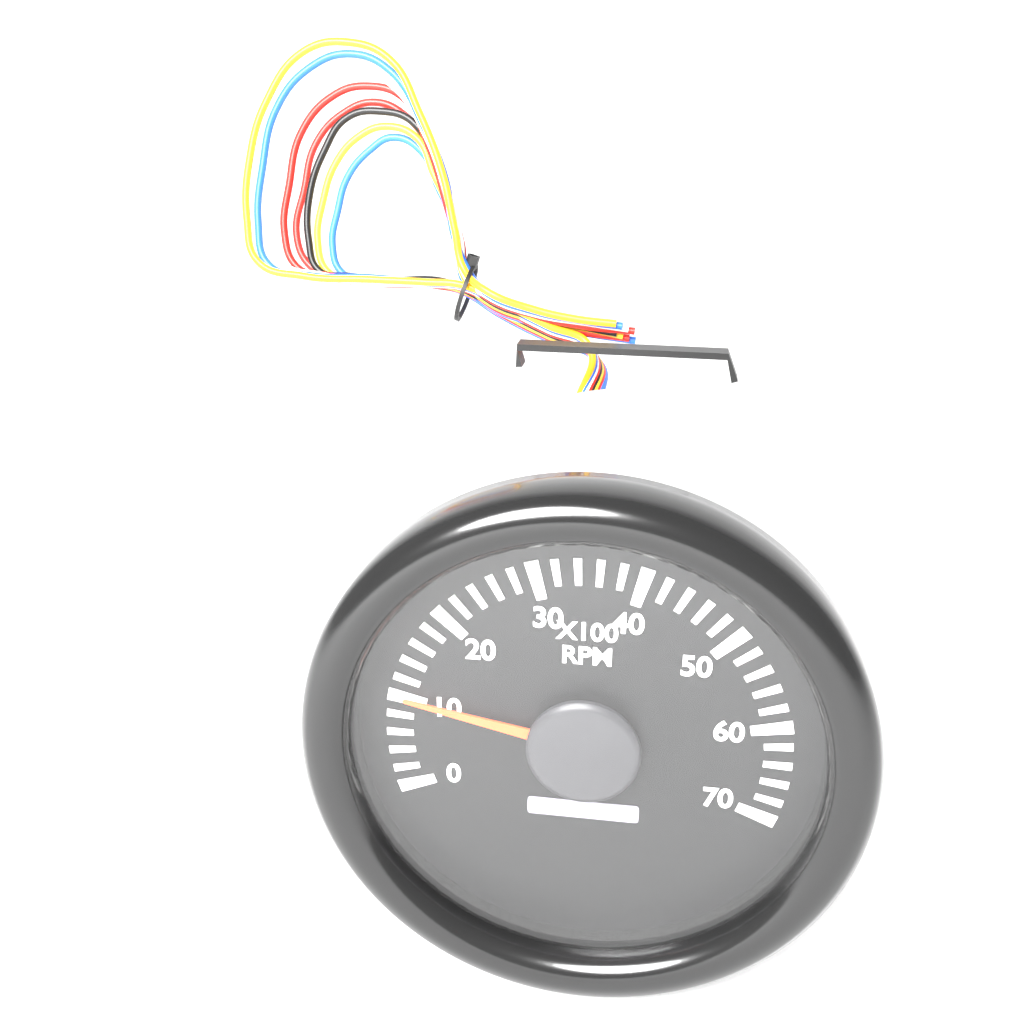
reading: 10 x100 RPM
